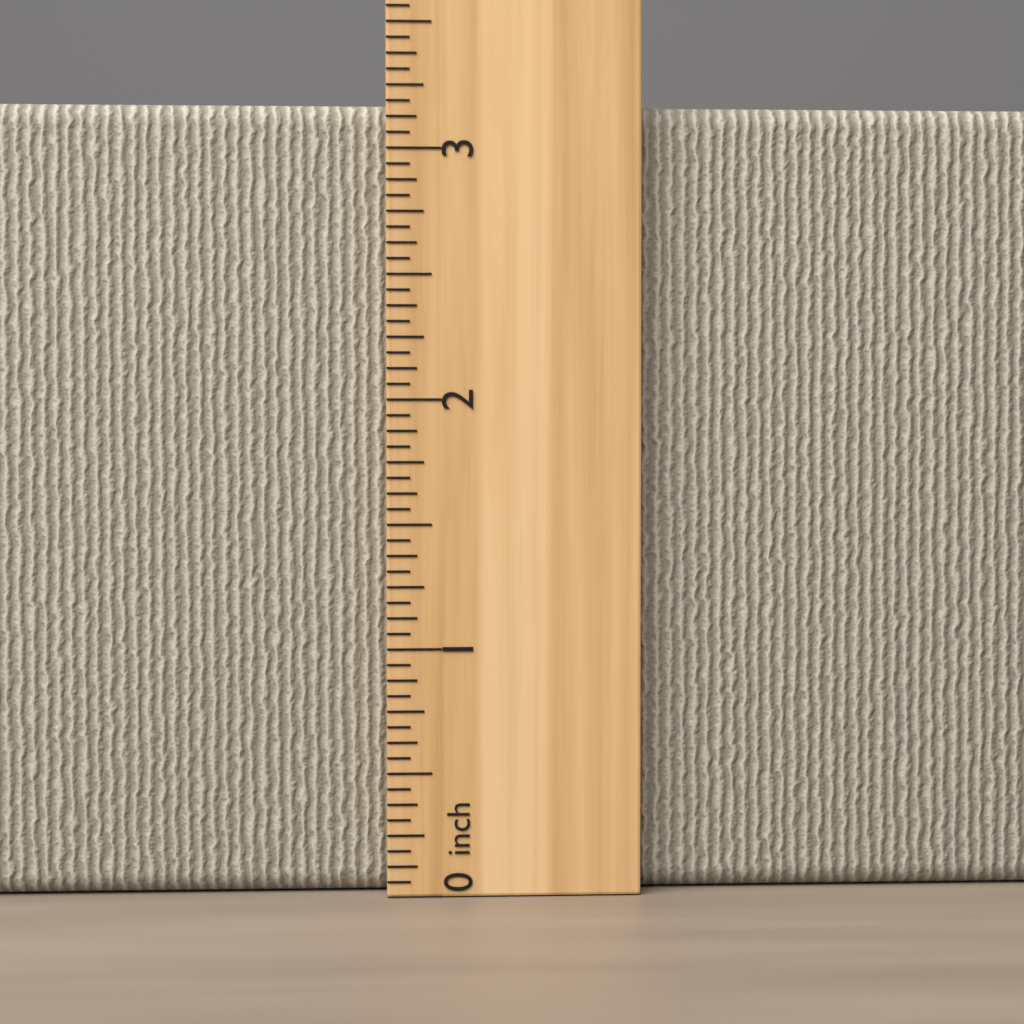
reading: 3.1875 inch
